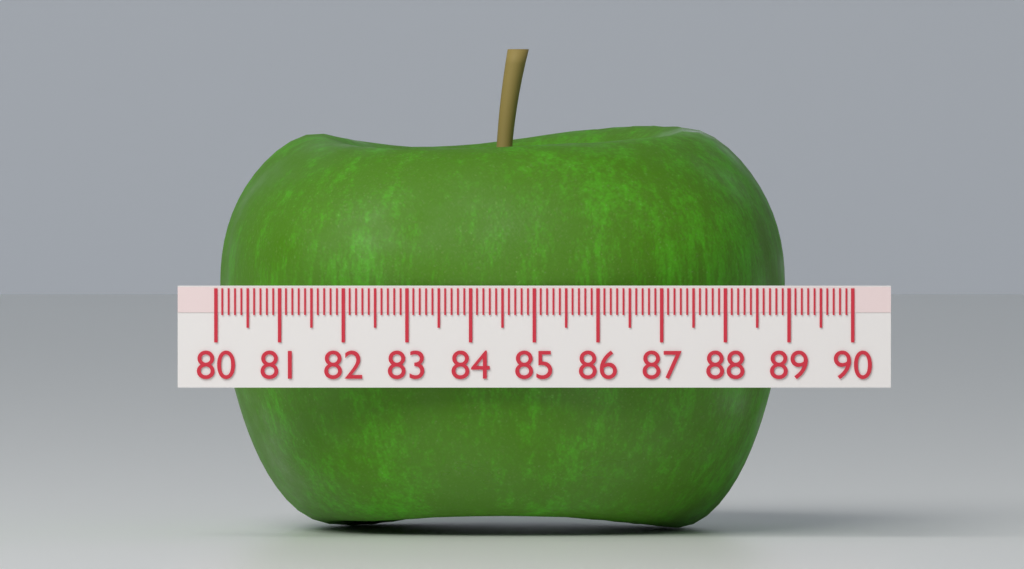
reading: 89.0 (no unit)
